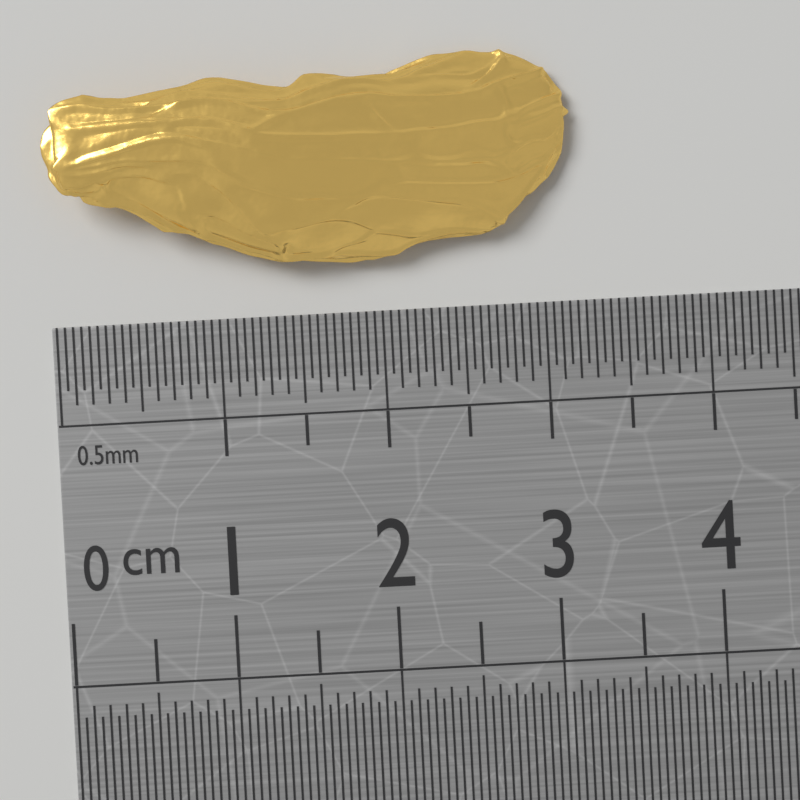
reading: 3.20 cm
